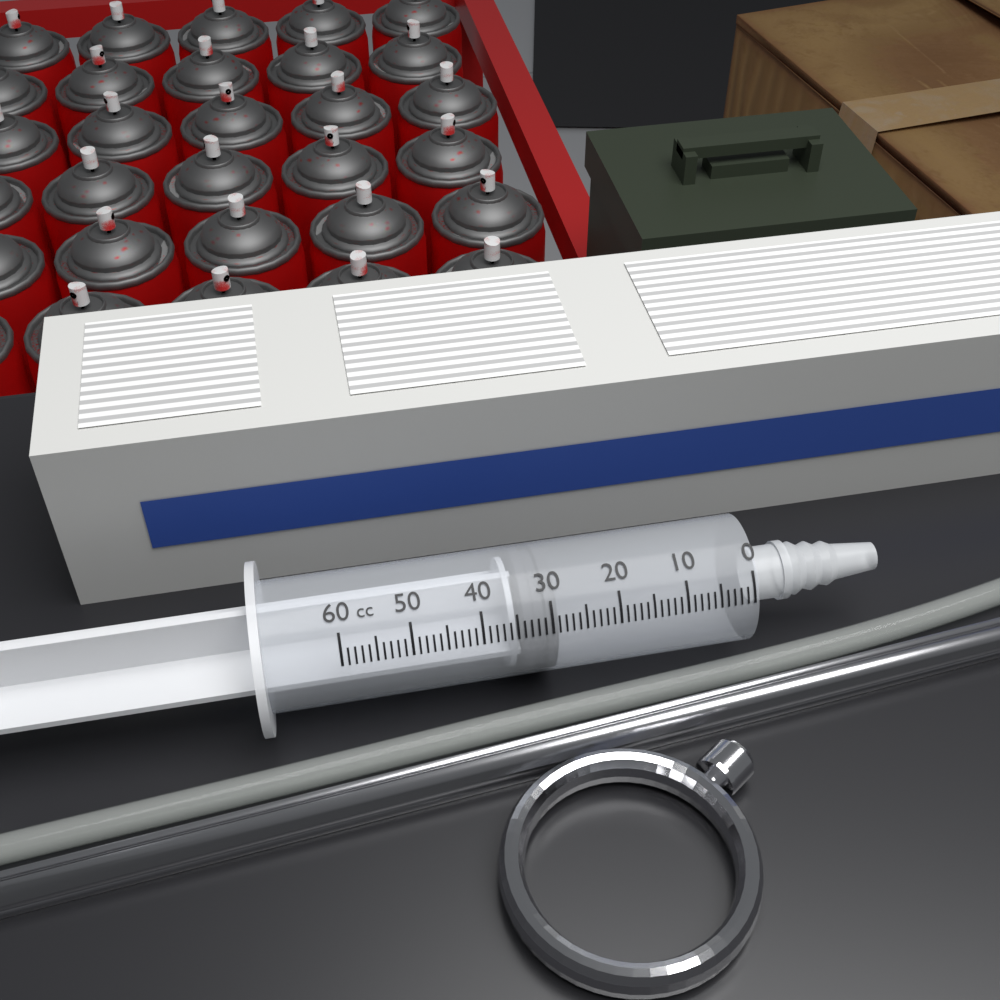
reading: 29 cc
